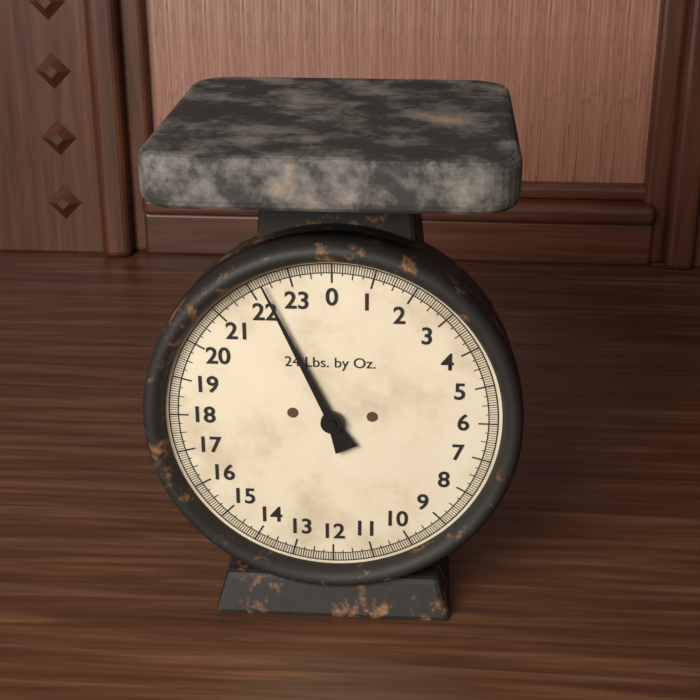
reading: 22.3125 lb
